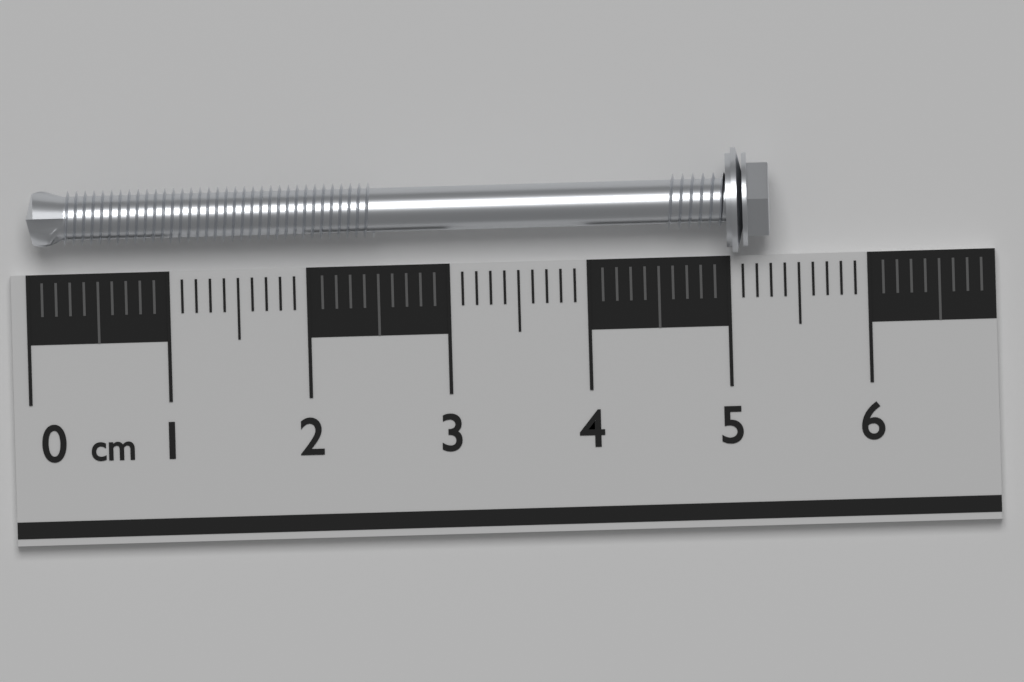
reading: 5.3 cm
